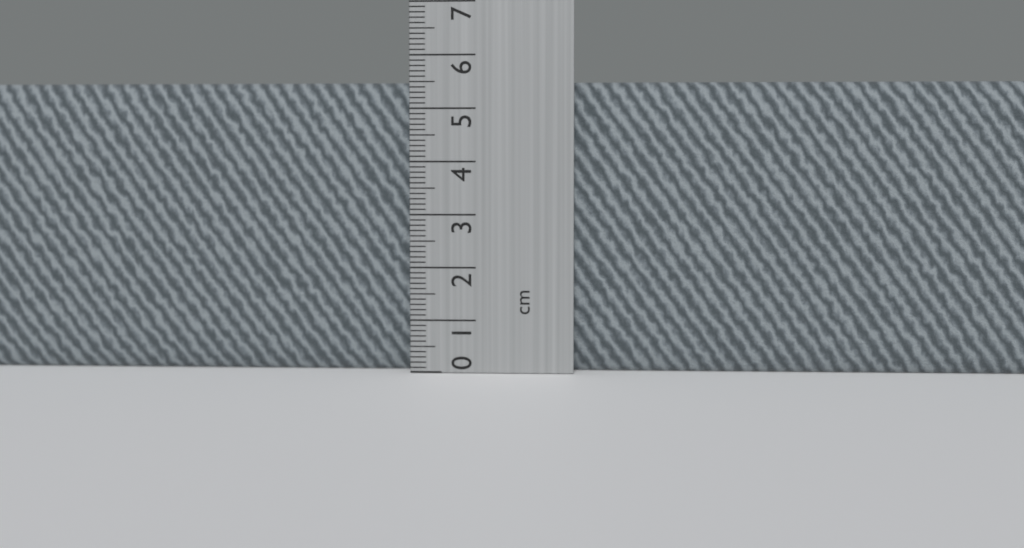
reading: 5.5 cm
